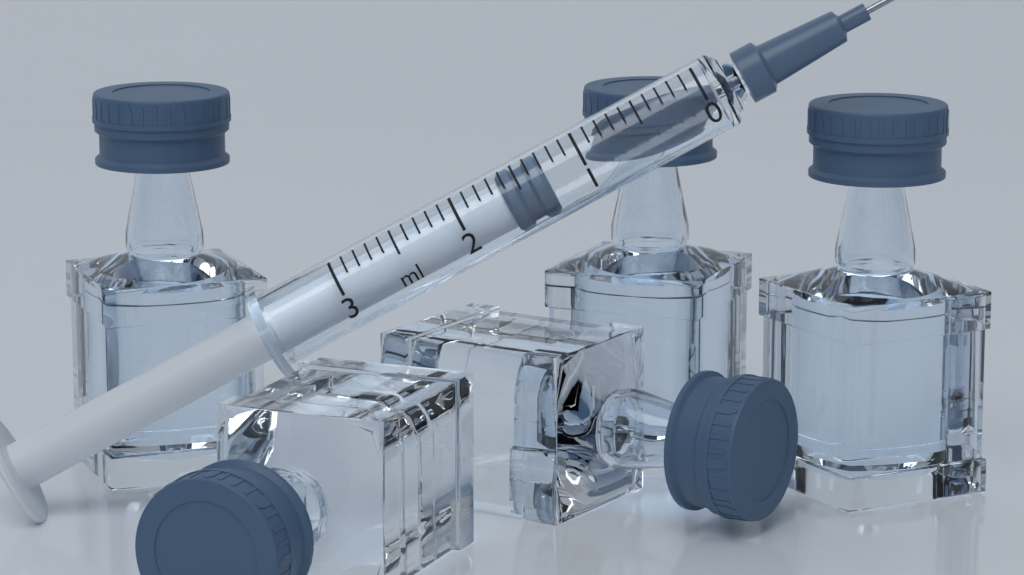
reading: 1.3 ml
